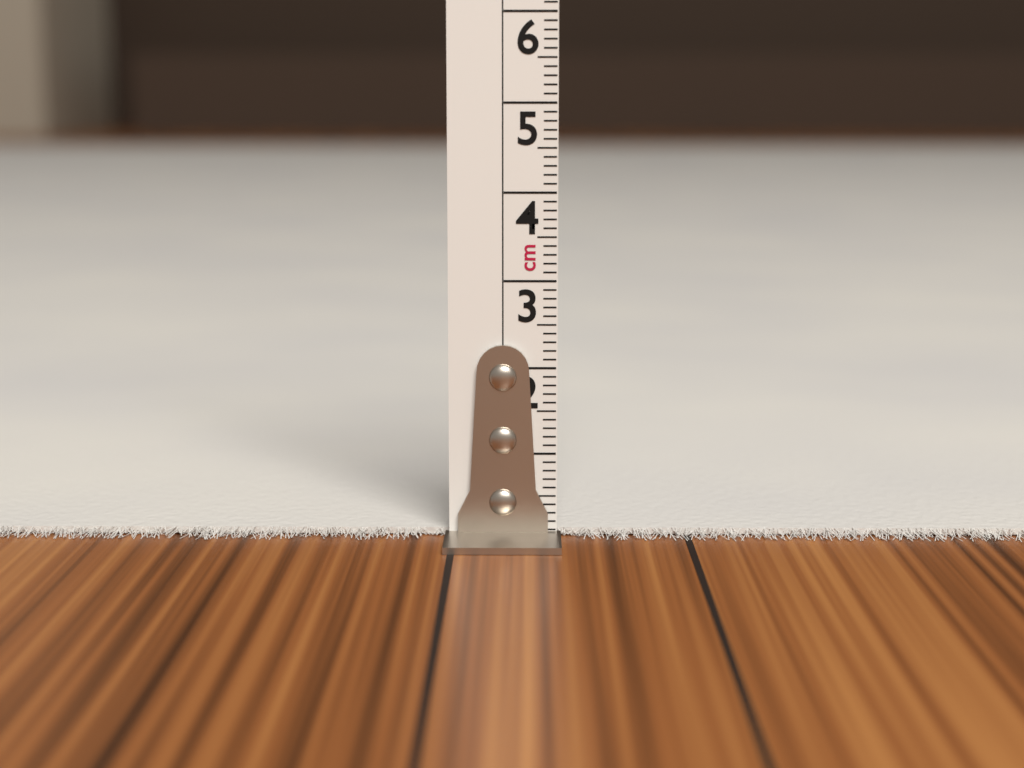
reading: 0.1 cm
